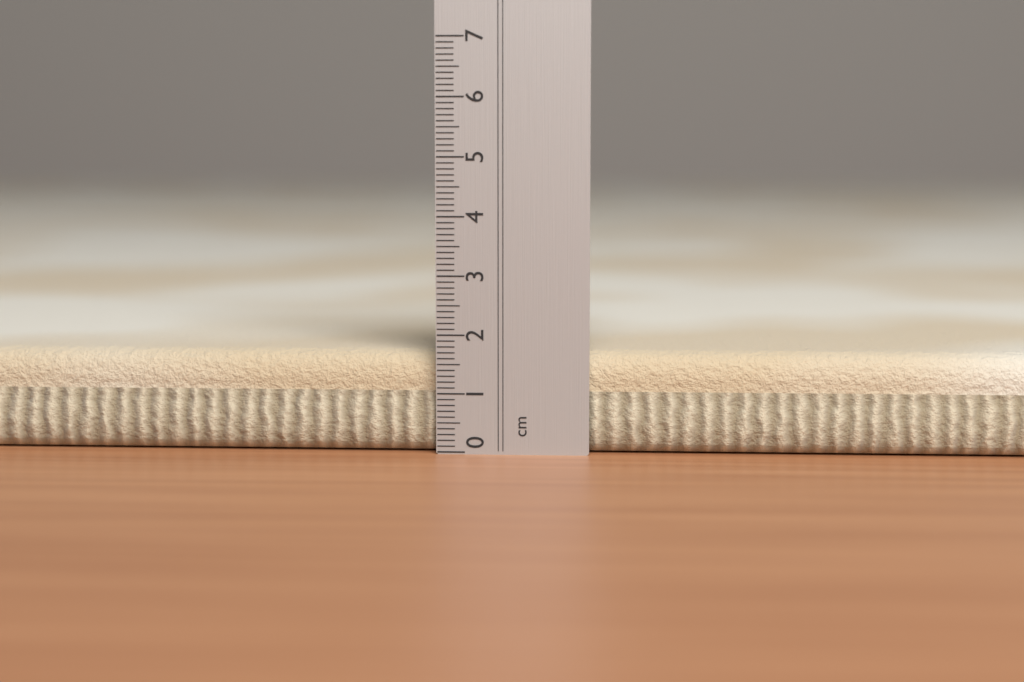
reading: 1.7 cm
